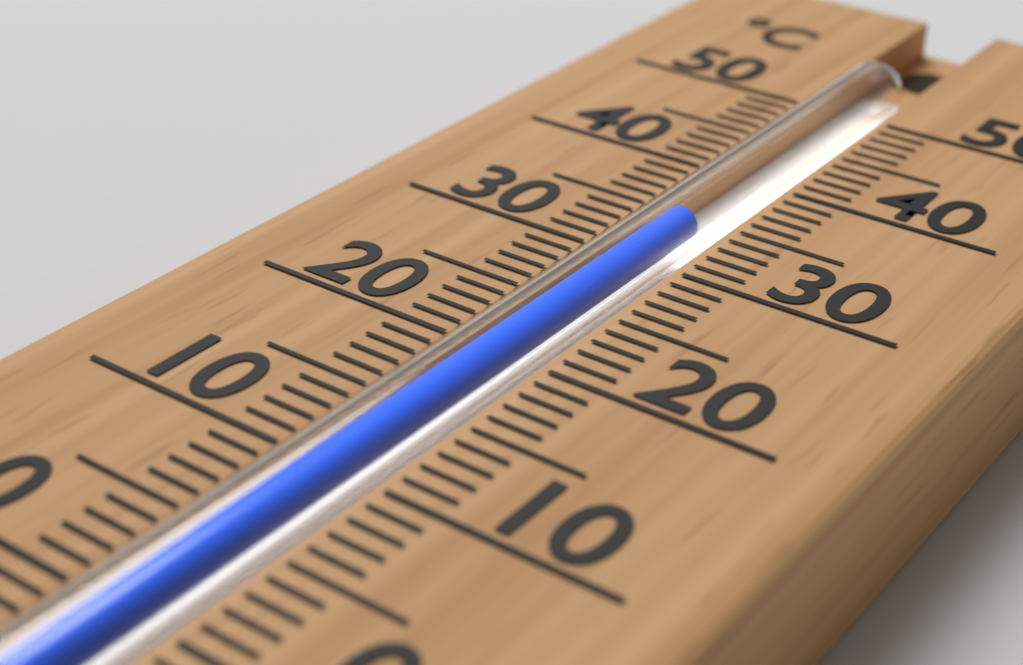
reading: 34 °C
